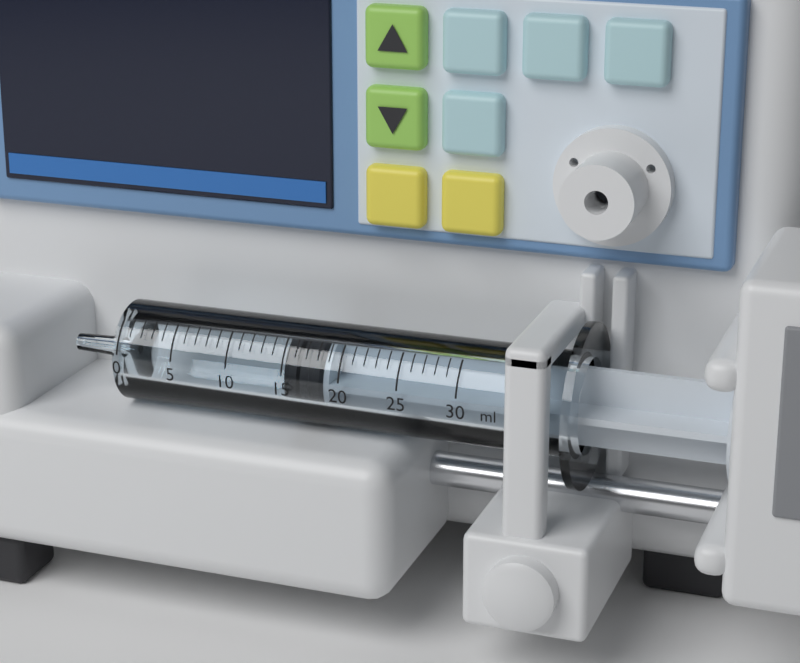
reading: 15 ml
